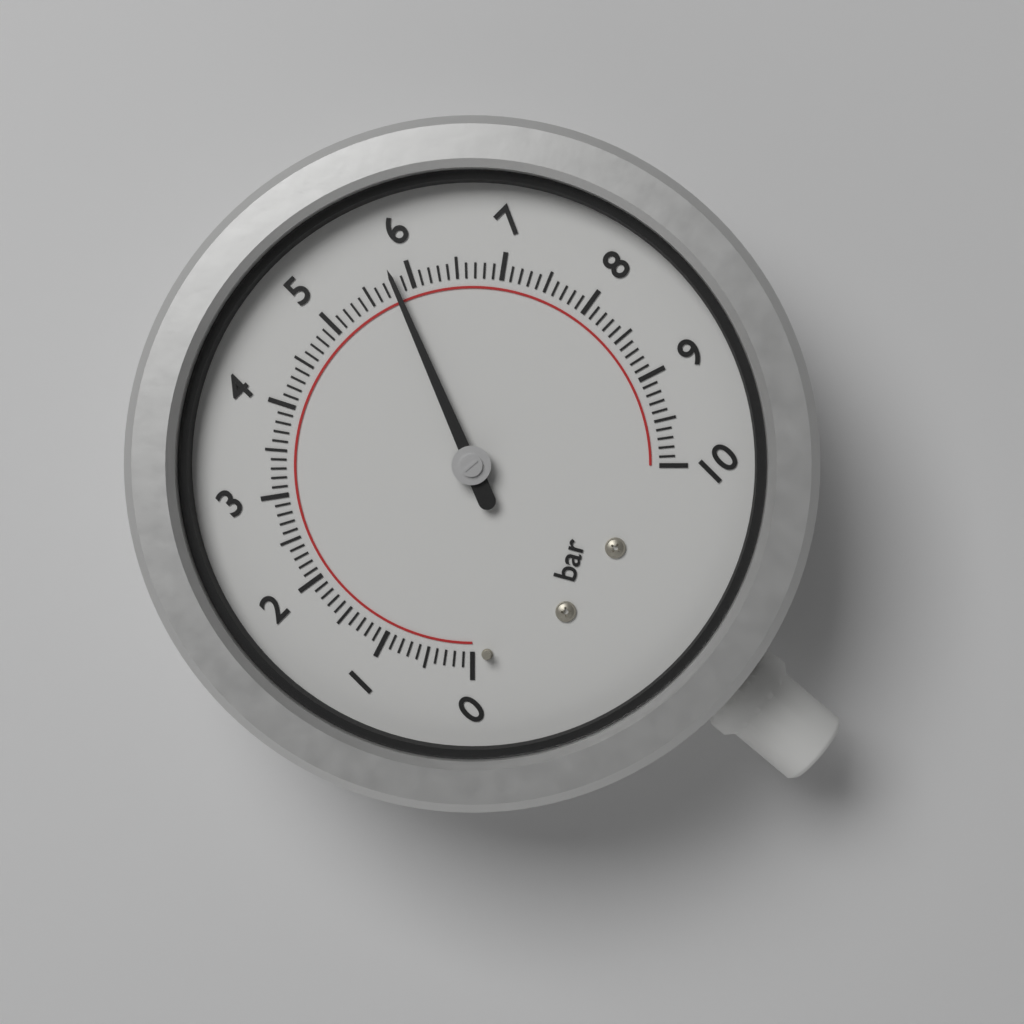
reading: 5.8 bar
